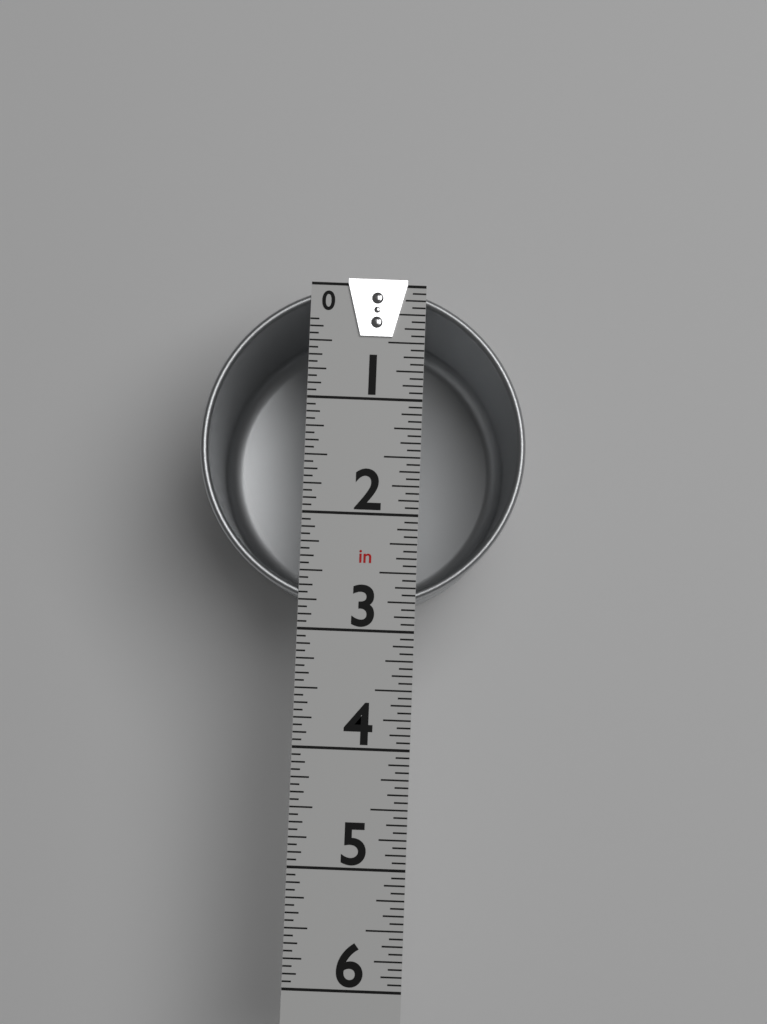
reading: 2.8125 in
